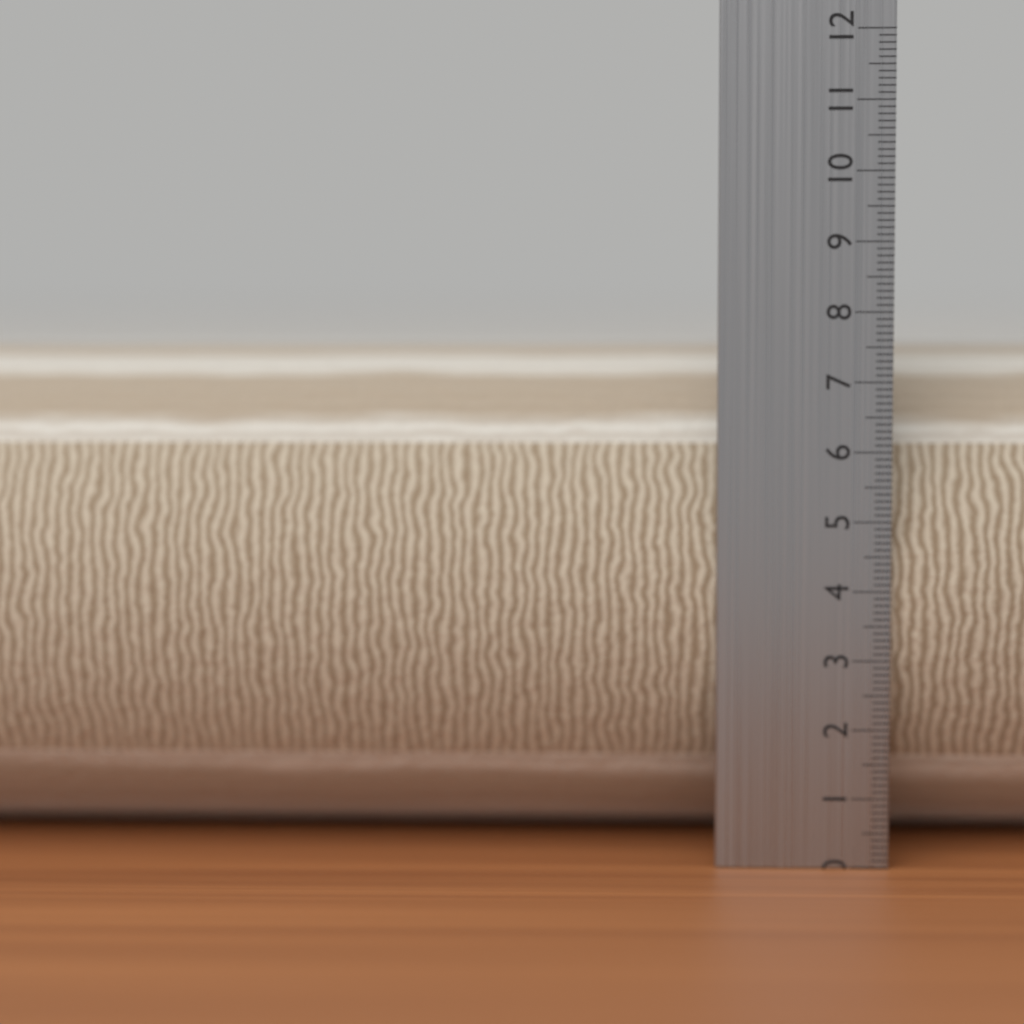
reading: 7.6 cm
